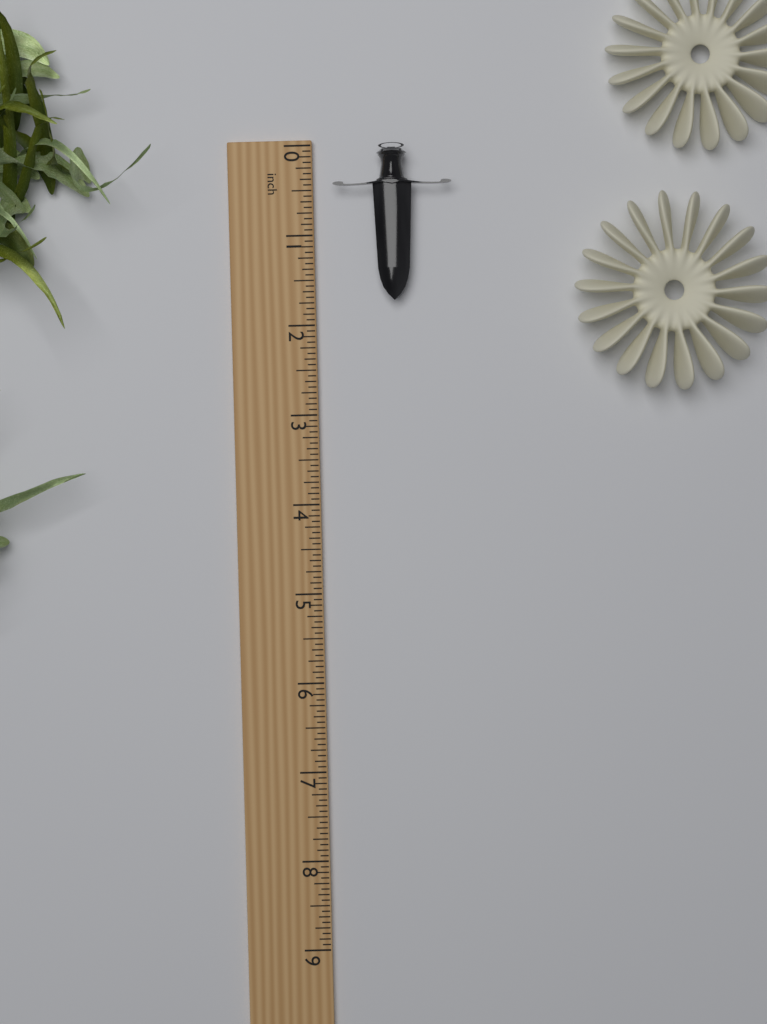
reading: 1.7500 inch
